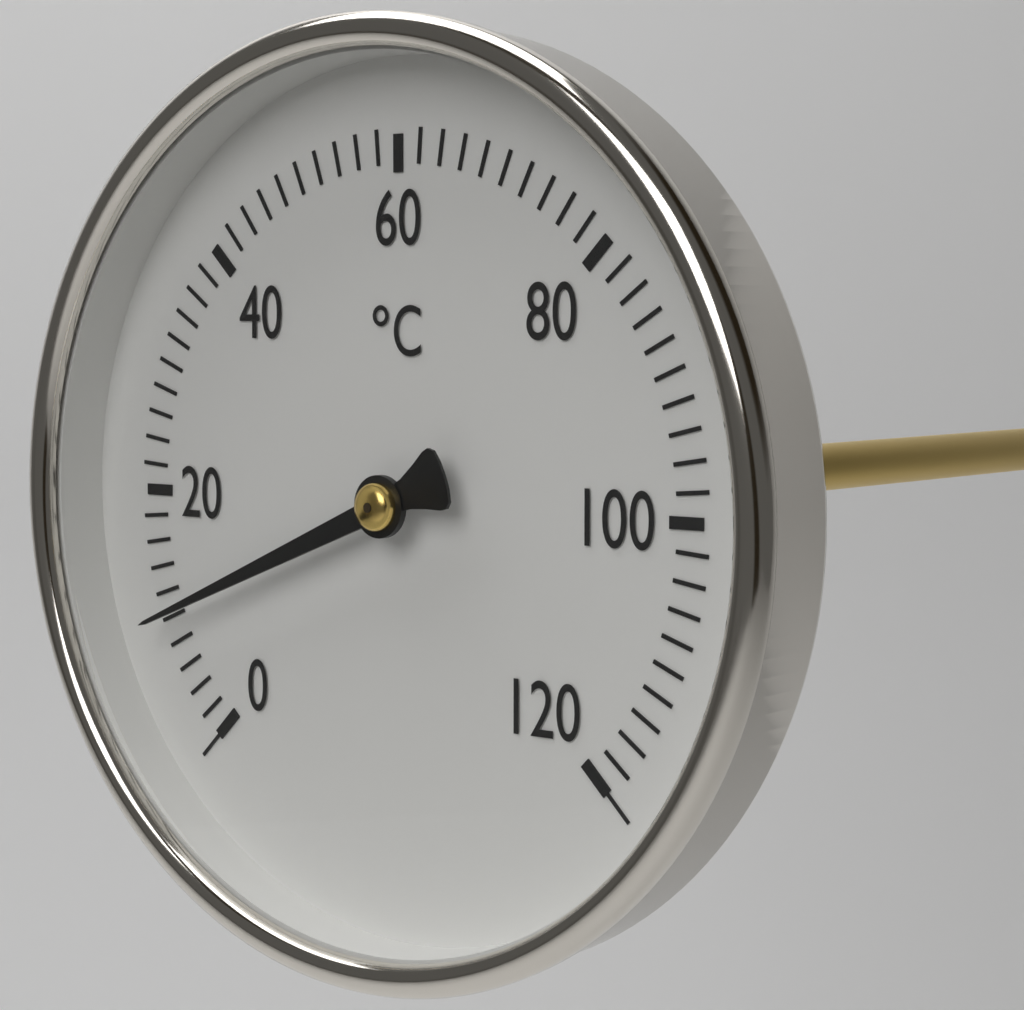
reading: 10 °C
